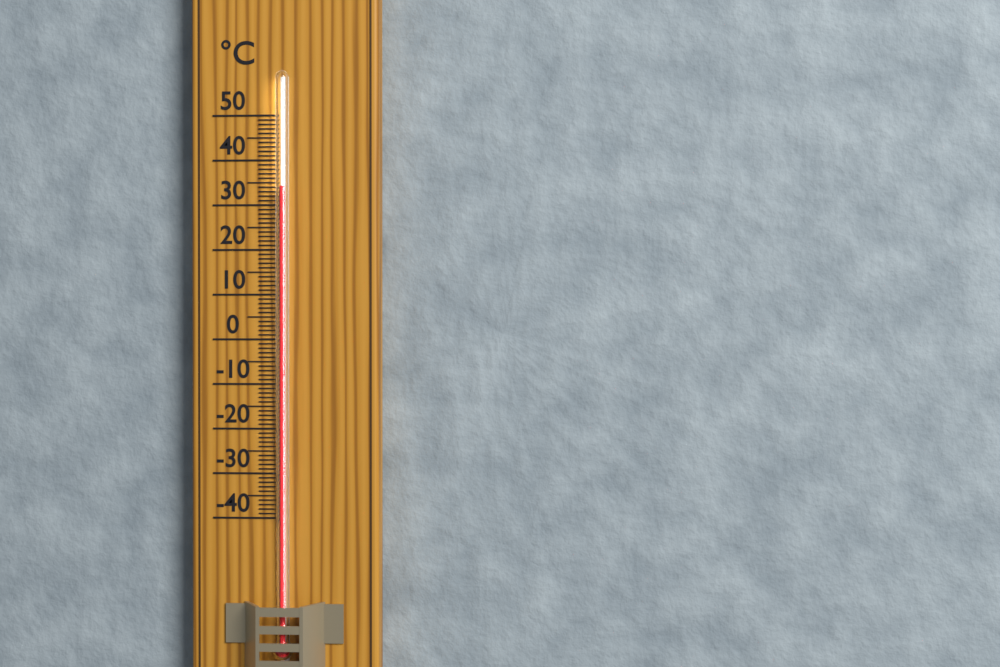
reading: 34 °C
